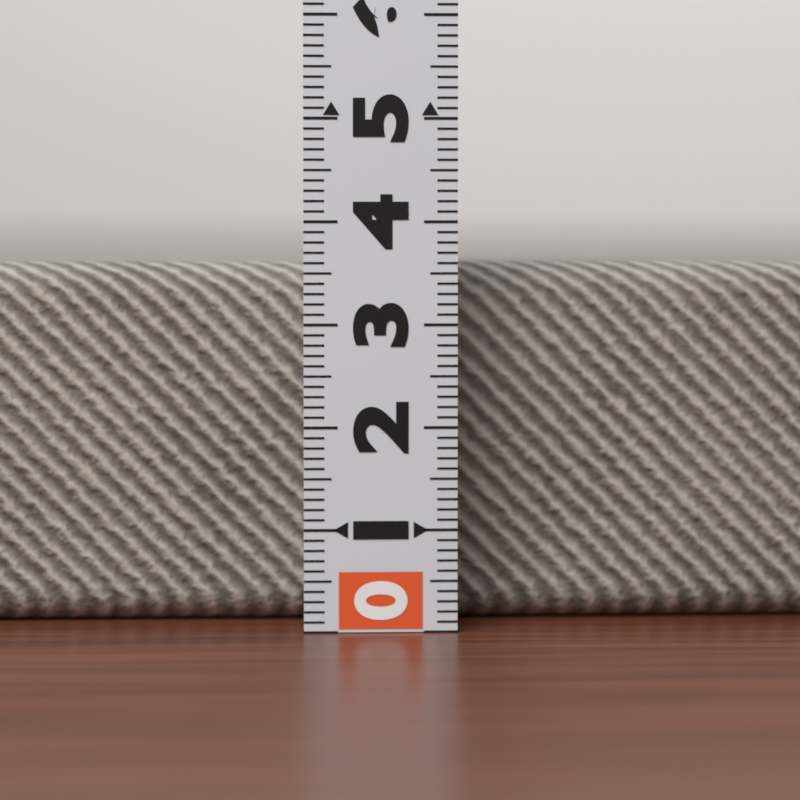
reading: 3.6 (no unit)
